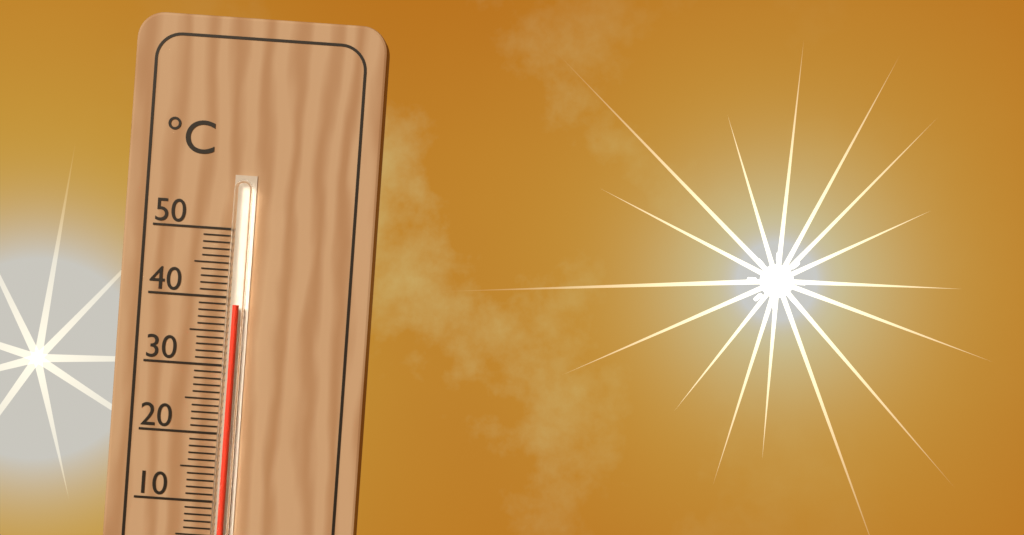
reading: 39 °C
